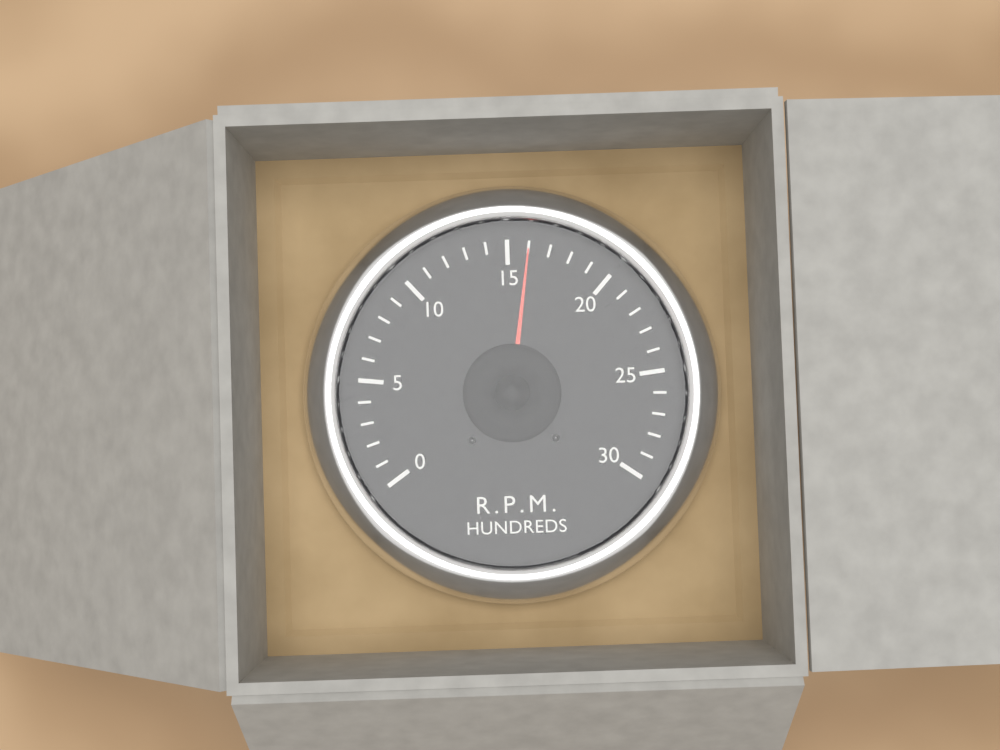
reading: 16 RPM x100
